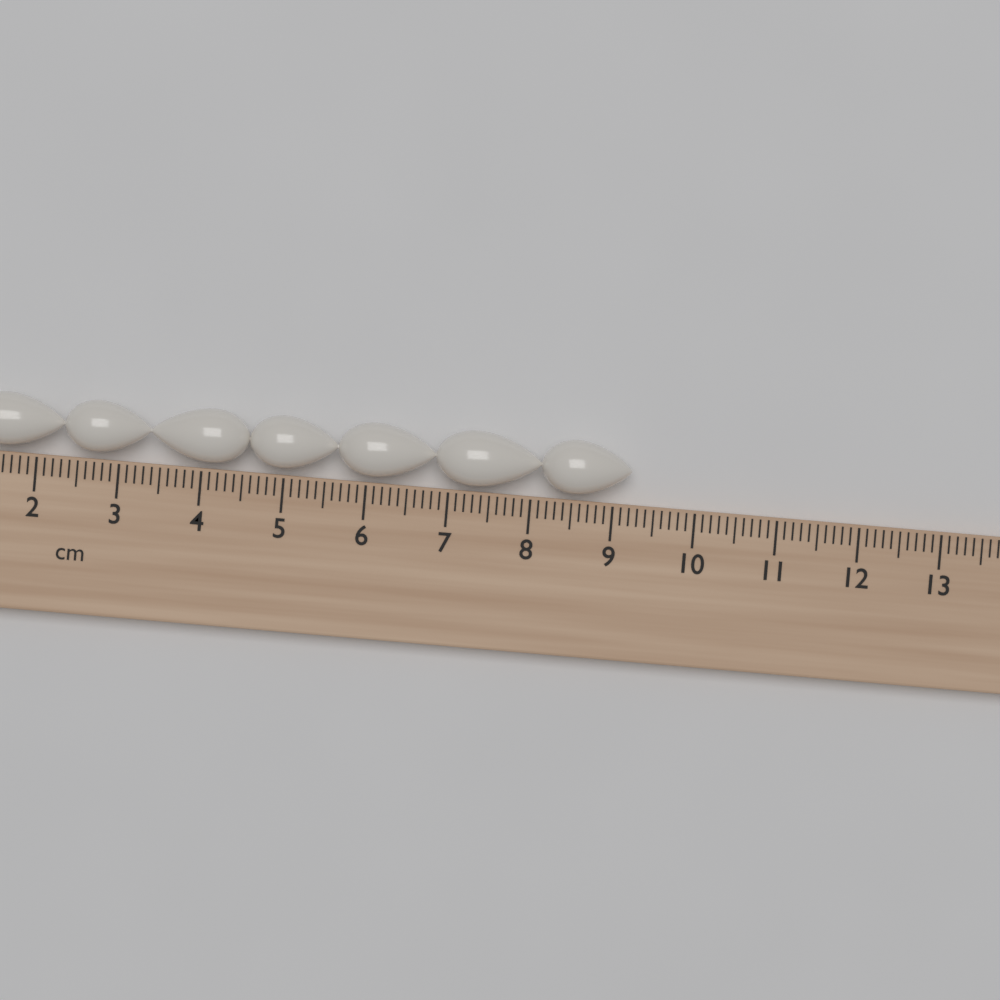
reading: 9.2 cm
